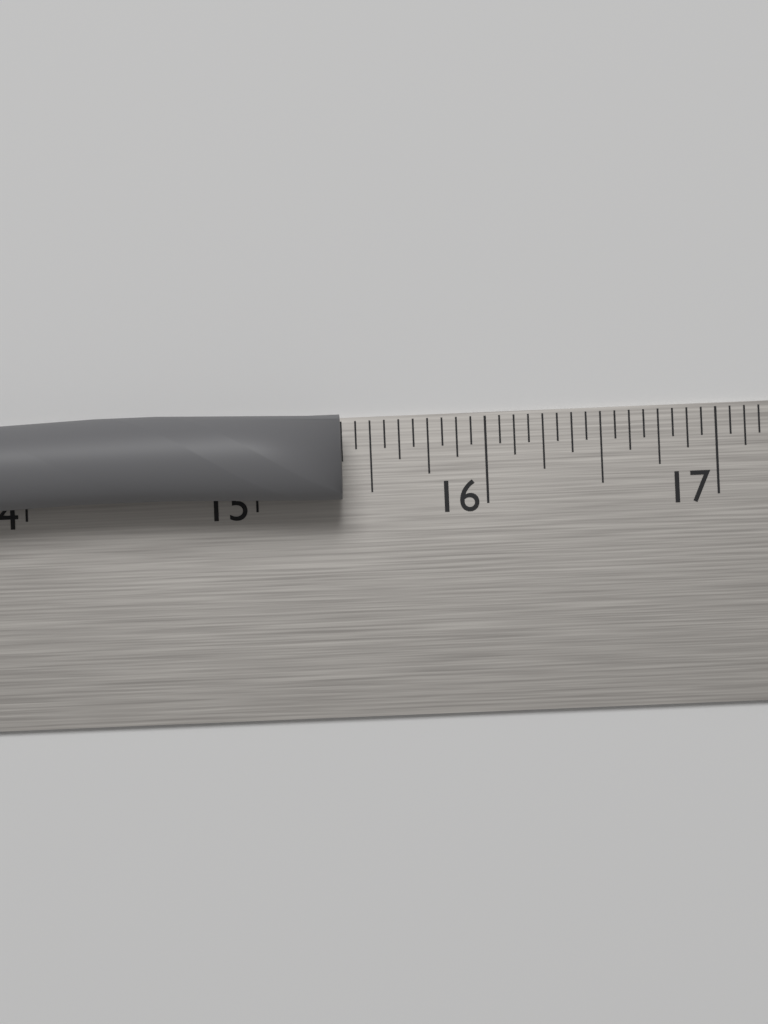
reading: 15.3750 in
